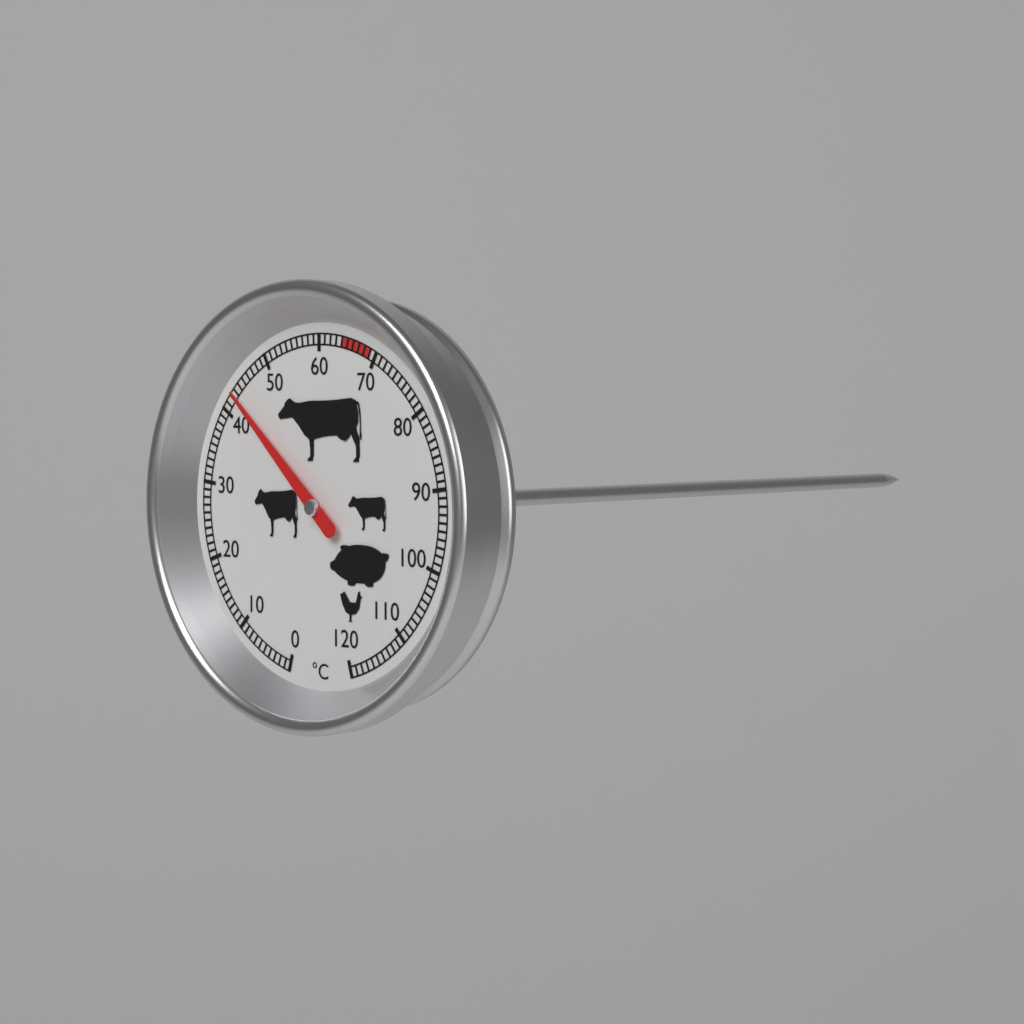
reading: 43 °C
